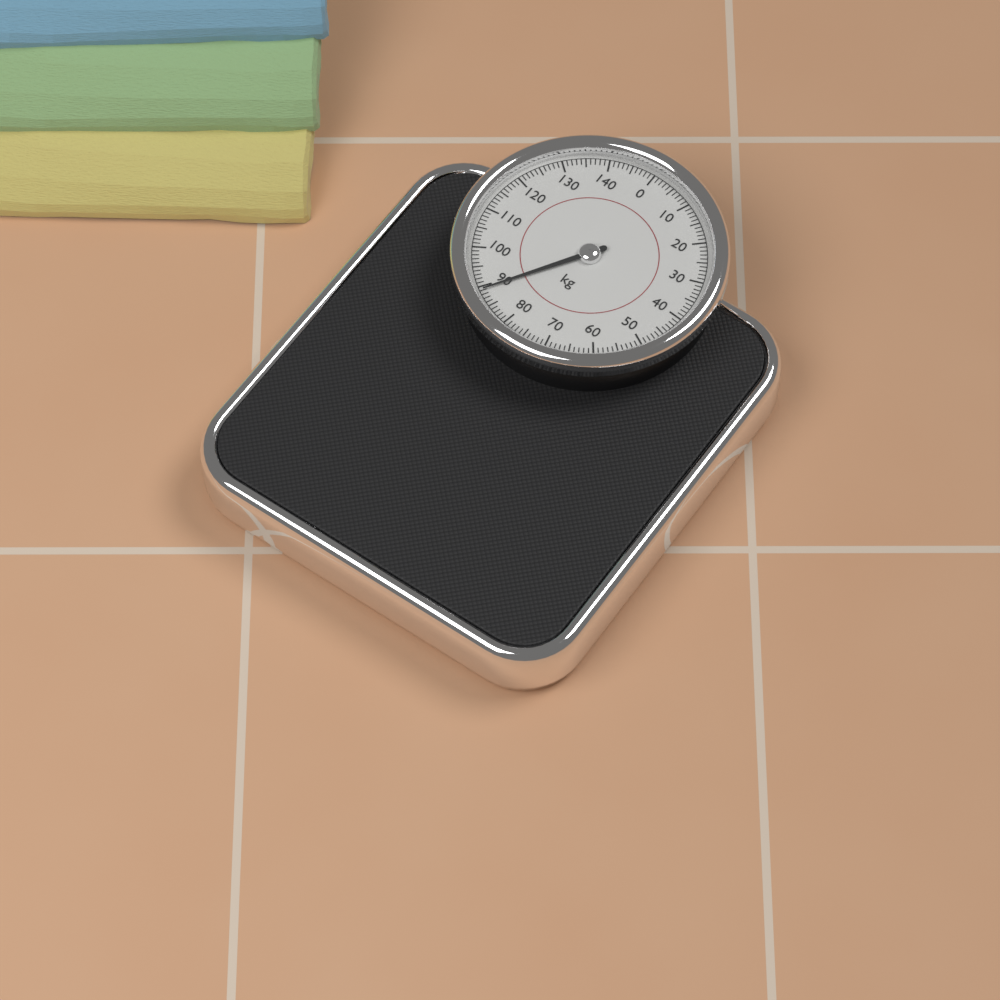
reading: 89 kg
